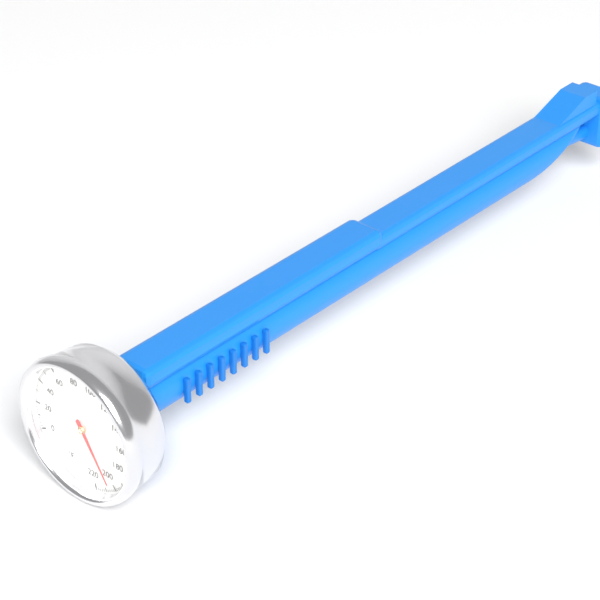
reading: 204 °F
